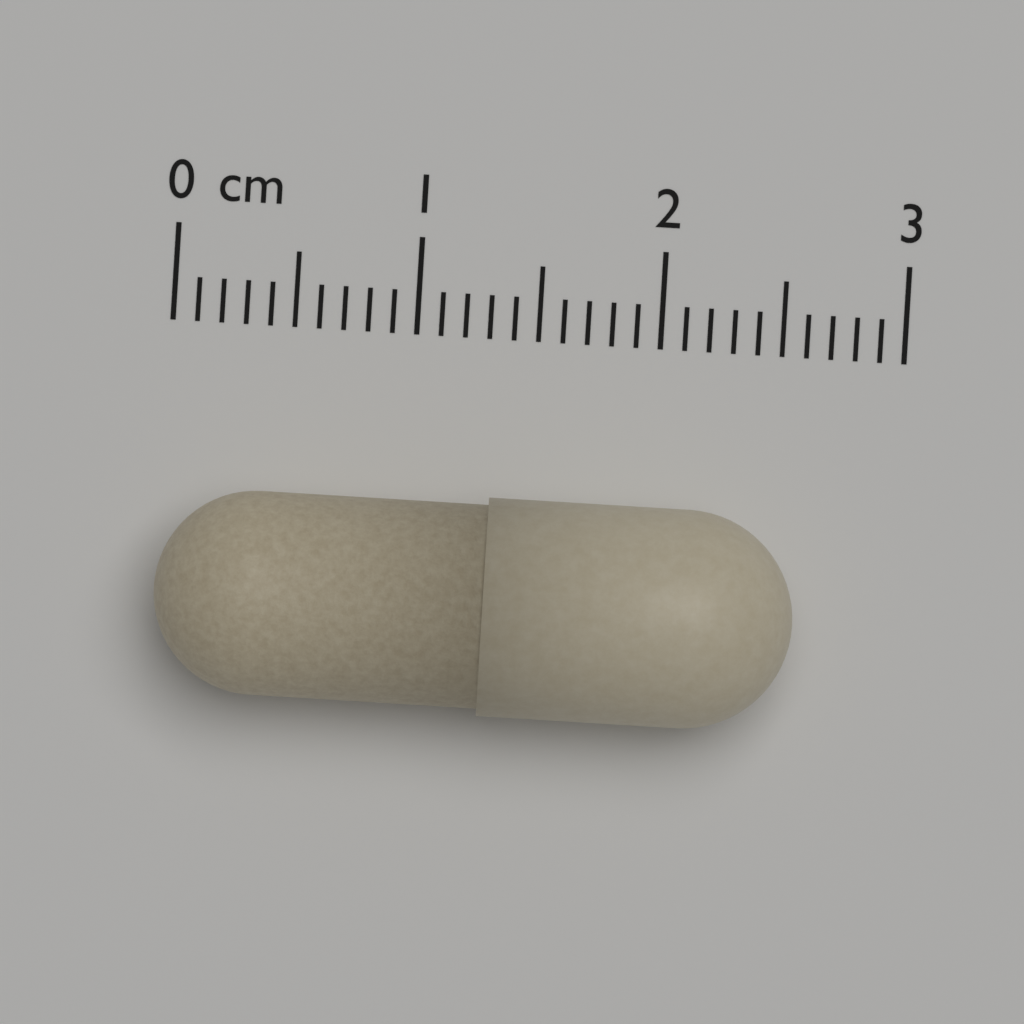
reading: 2.6 cm
